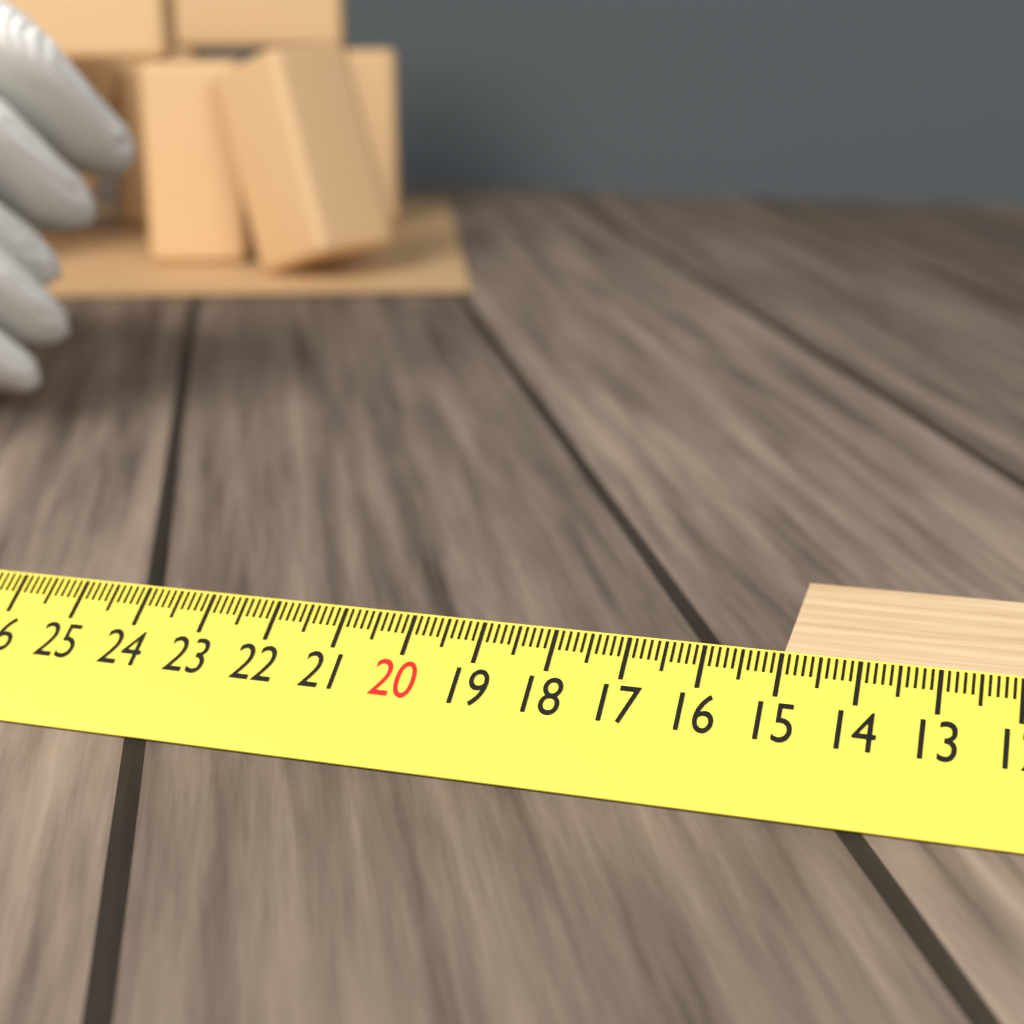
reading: 15.0 cm
